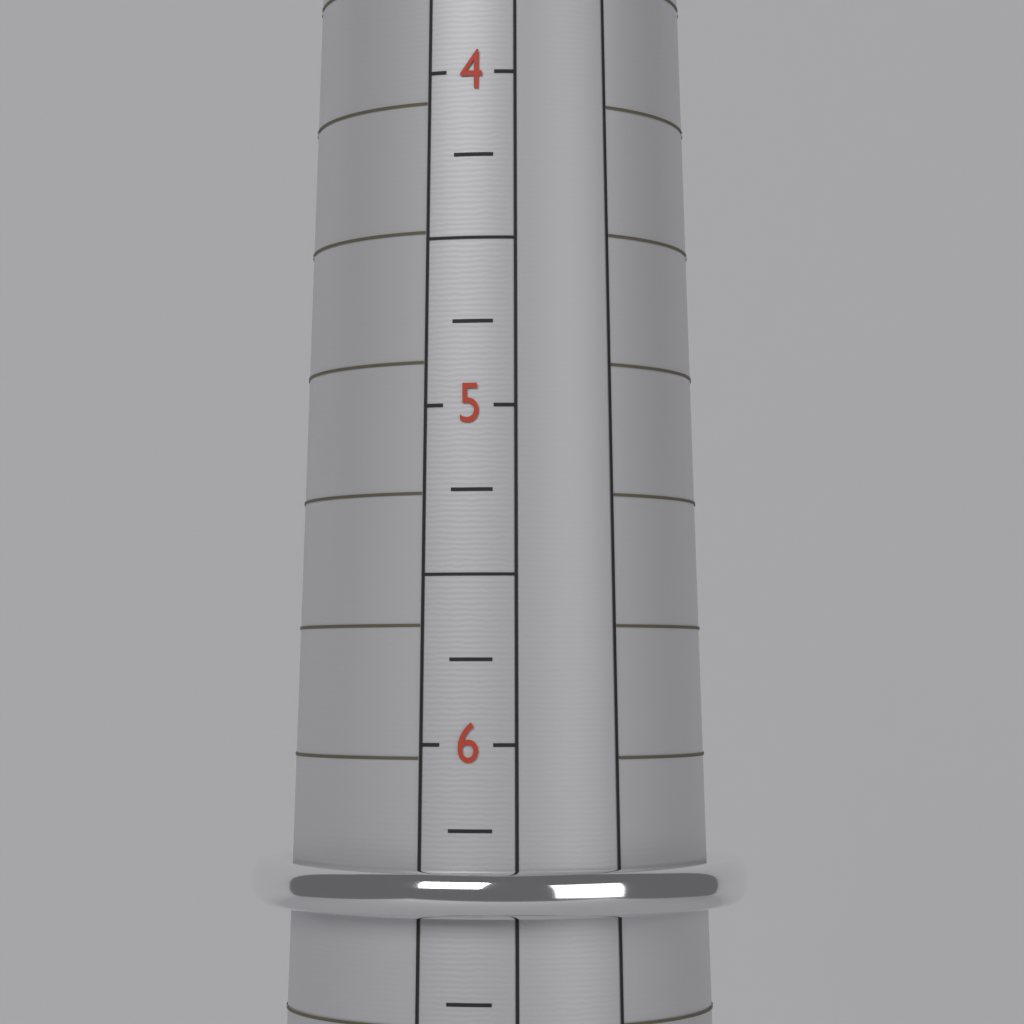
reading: 6.50 (no unit)
